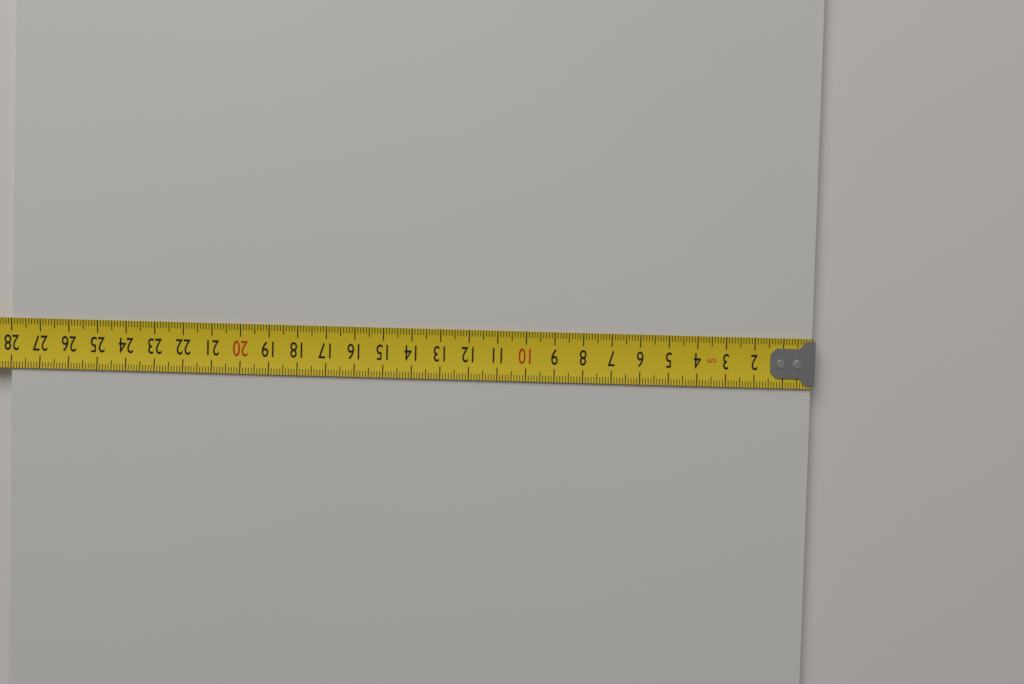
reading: 28.0 cm
